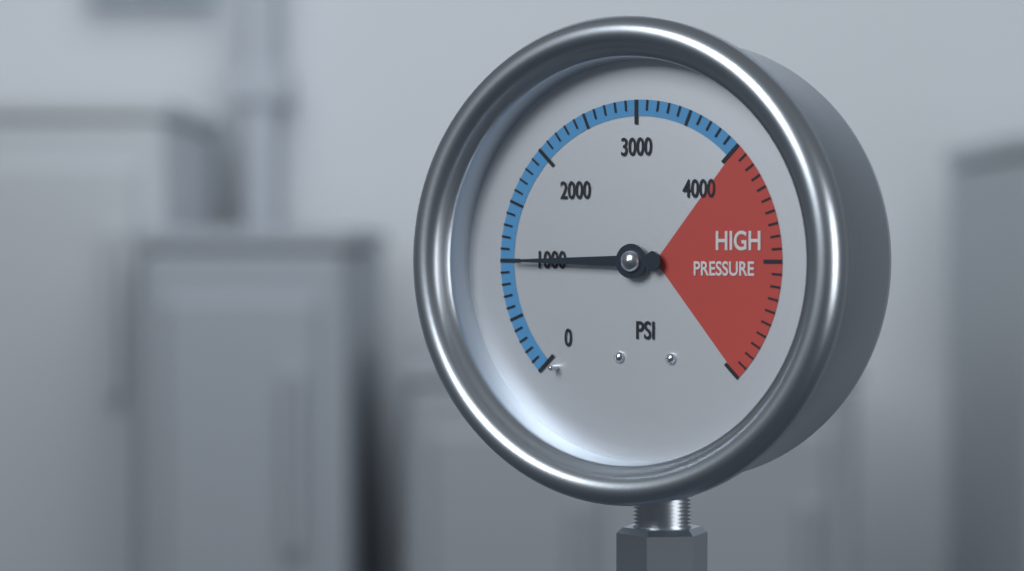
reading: 1000 psi
